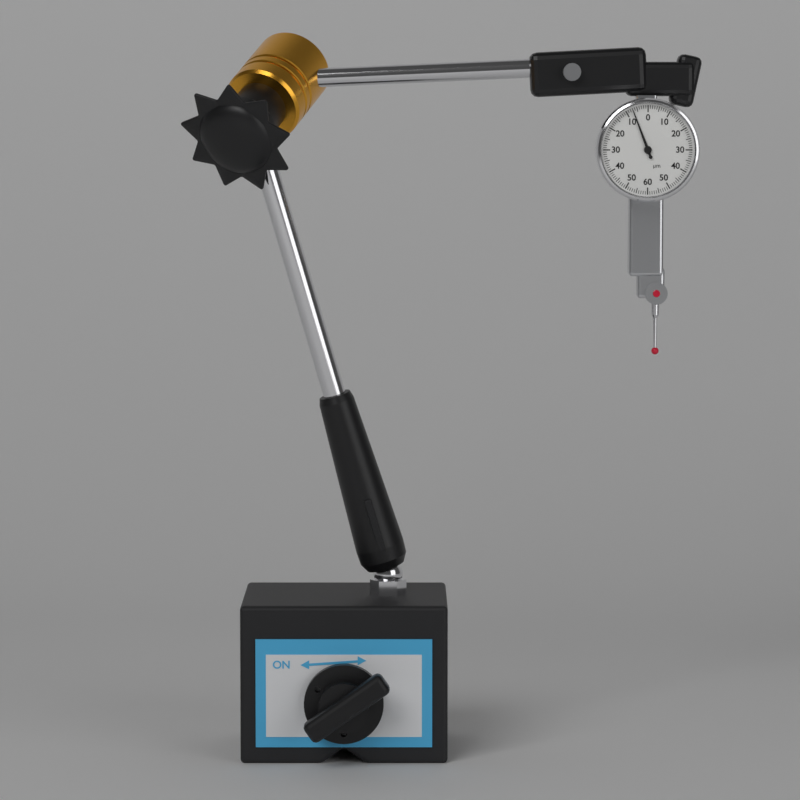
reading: 7 µm
